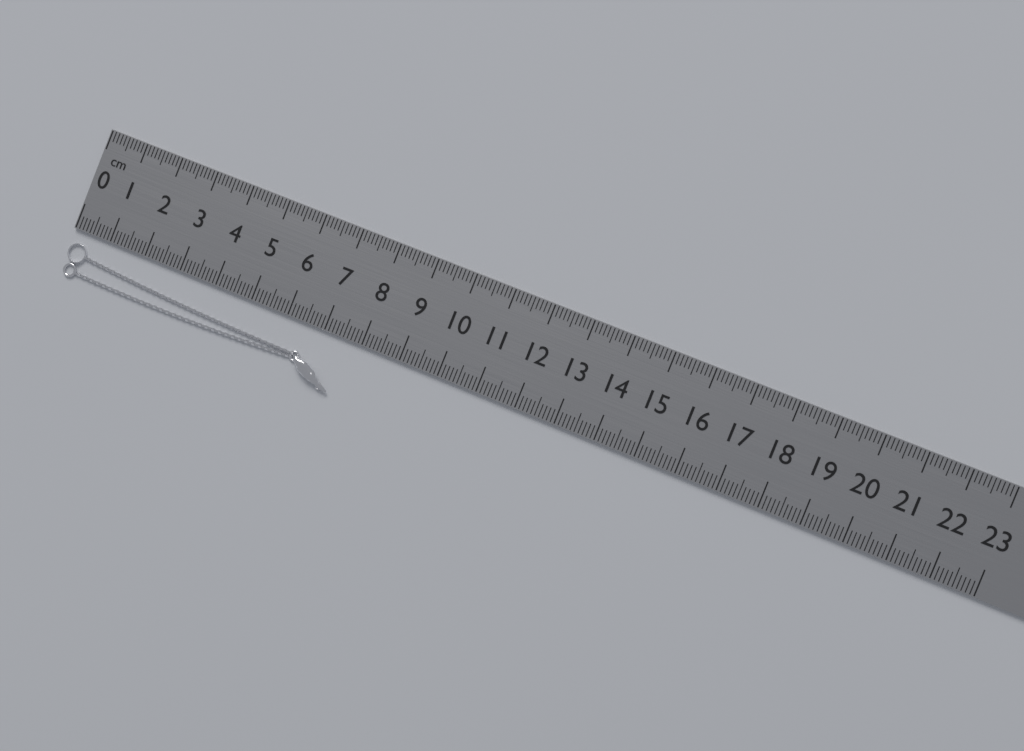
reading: 7.6 cm
